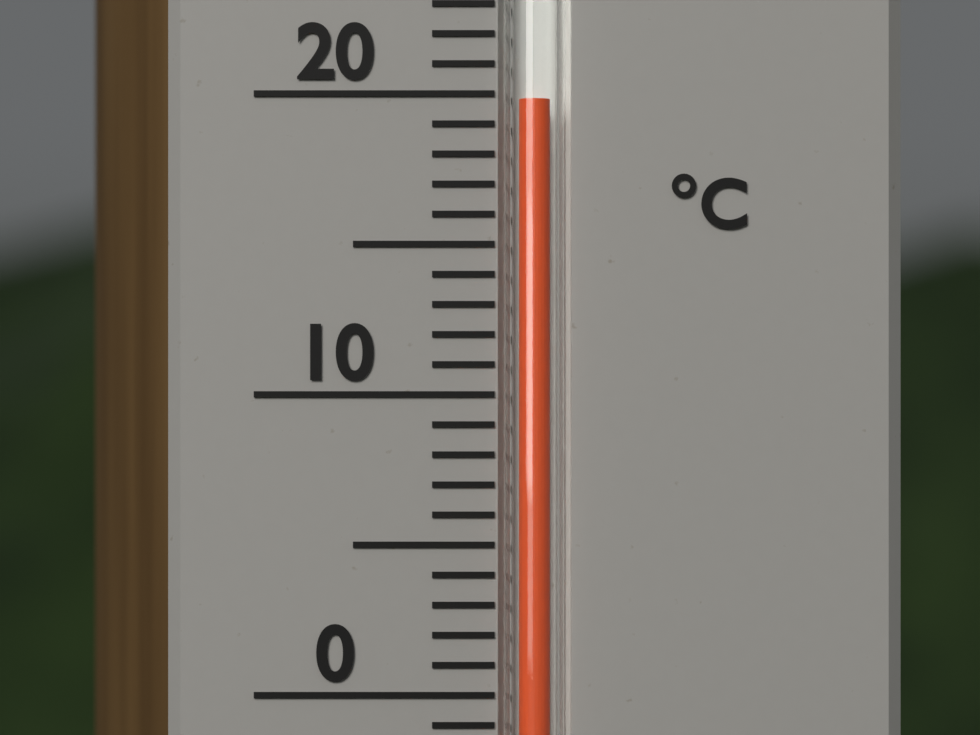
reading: 19.8 °C
